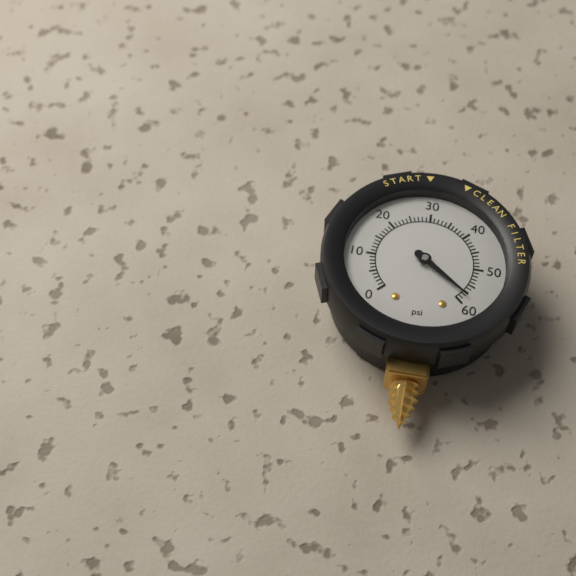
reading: 58 psi
